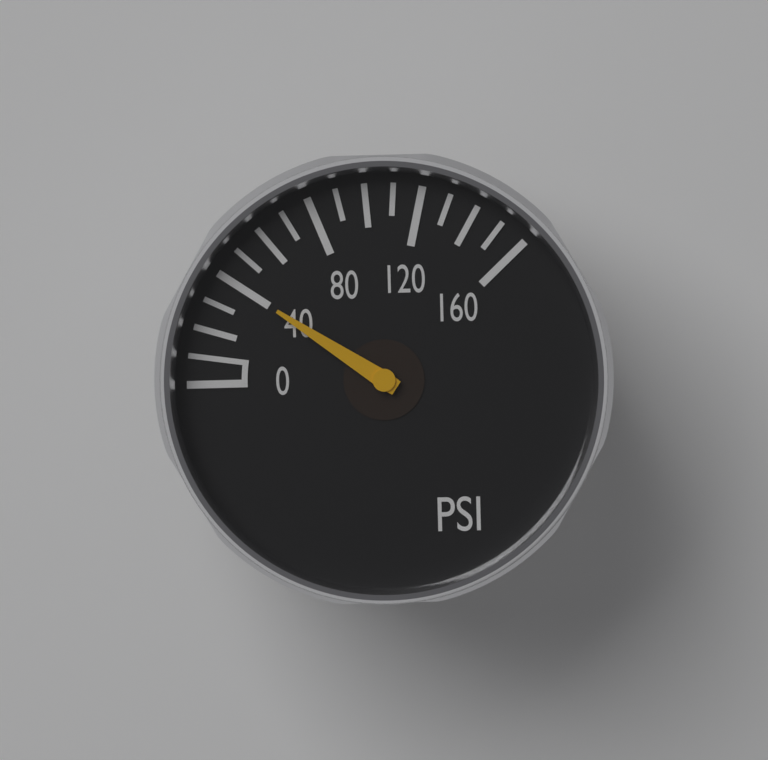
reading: 40 psi
